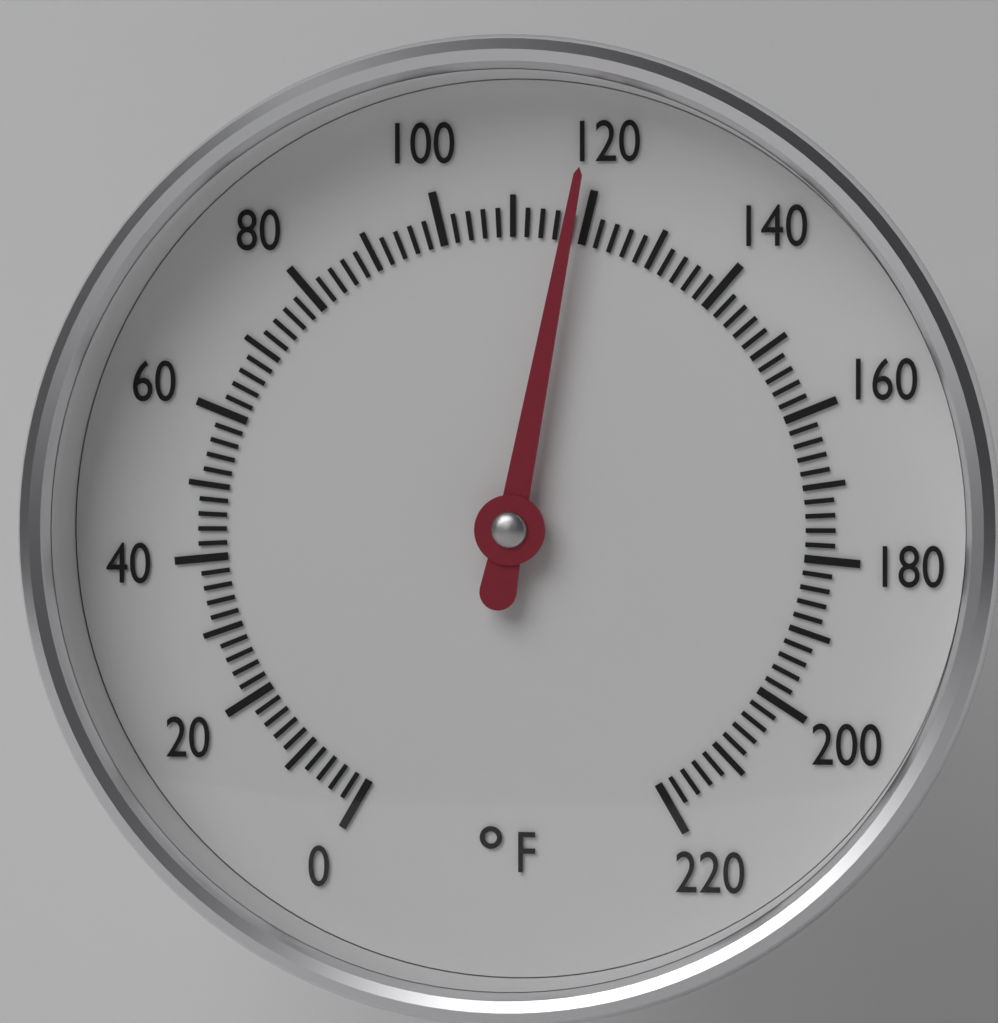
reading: 118 °F
